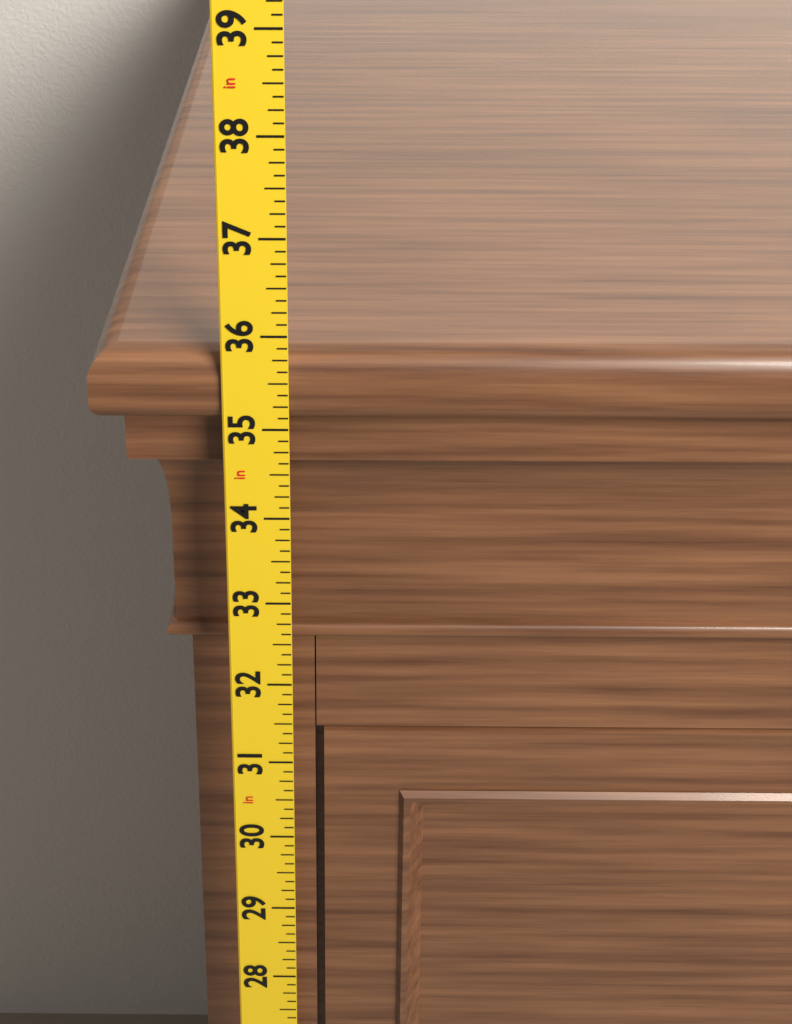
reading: 35.750 in
